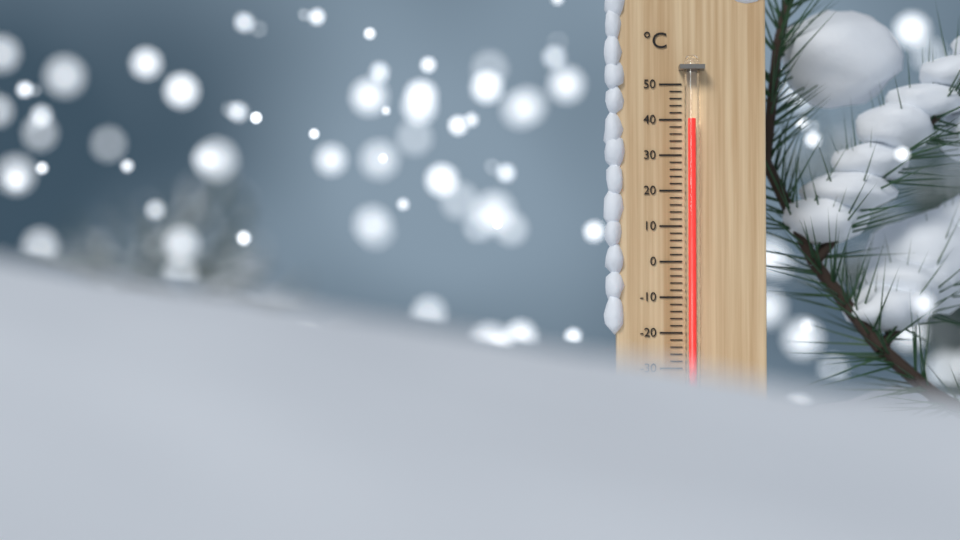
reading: 40 °C
